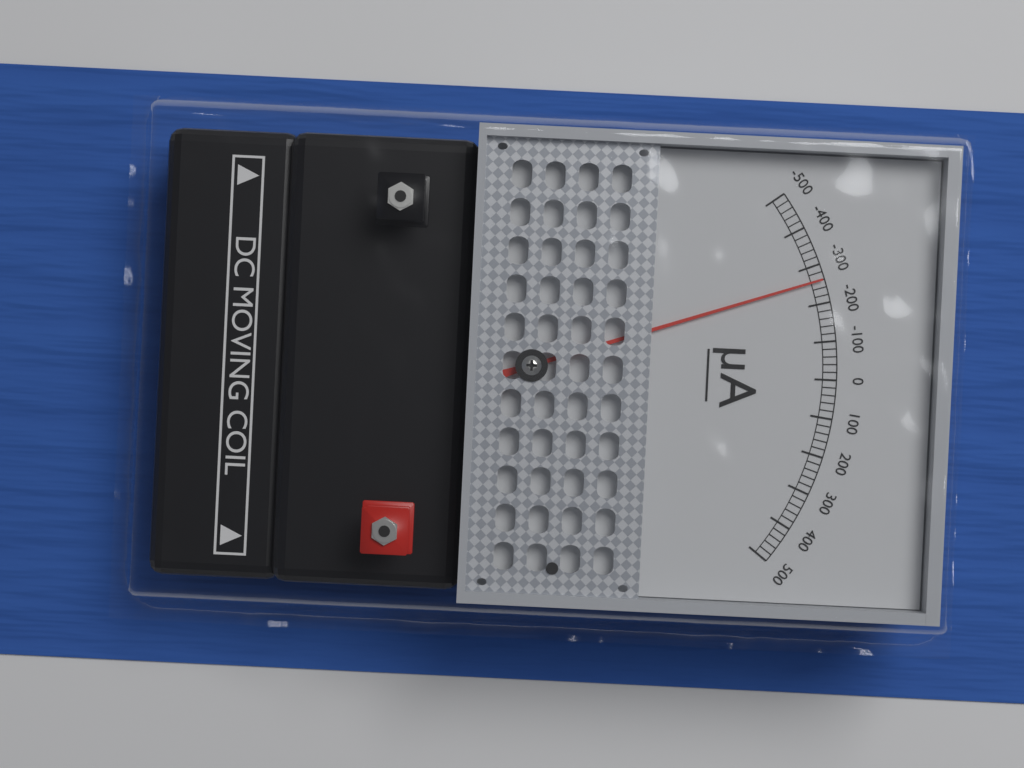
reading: -260 µA
